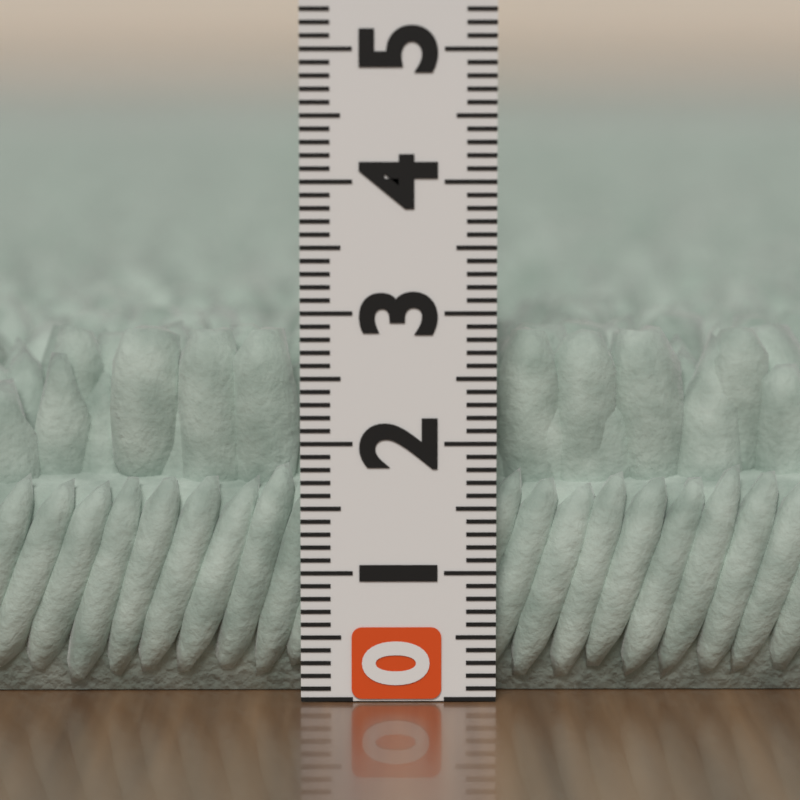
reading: 2.8 (no unit)
